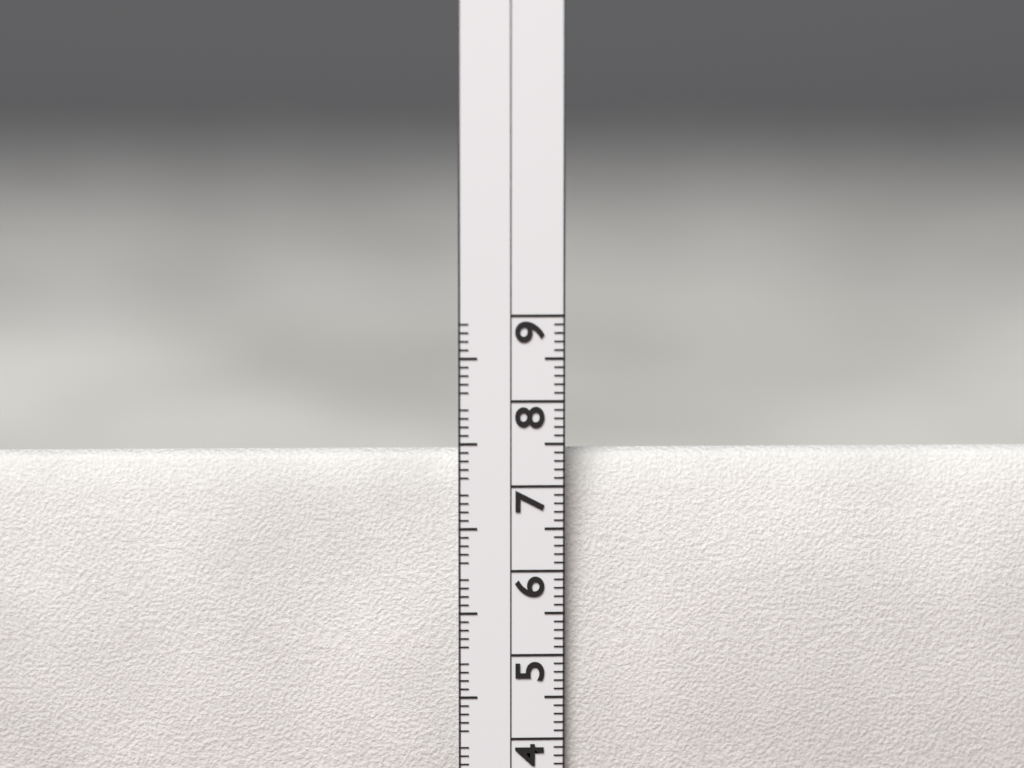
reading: 7.4 cm
